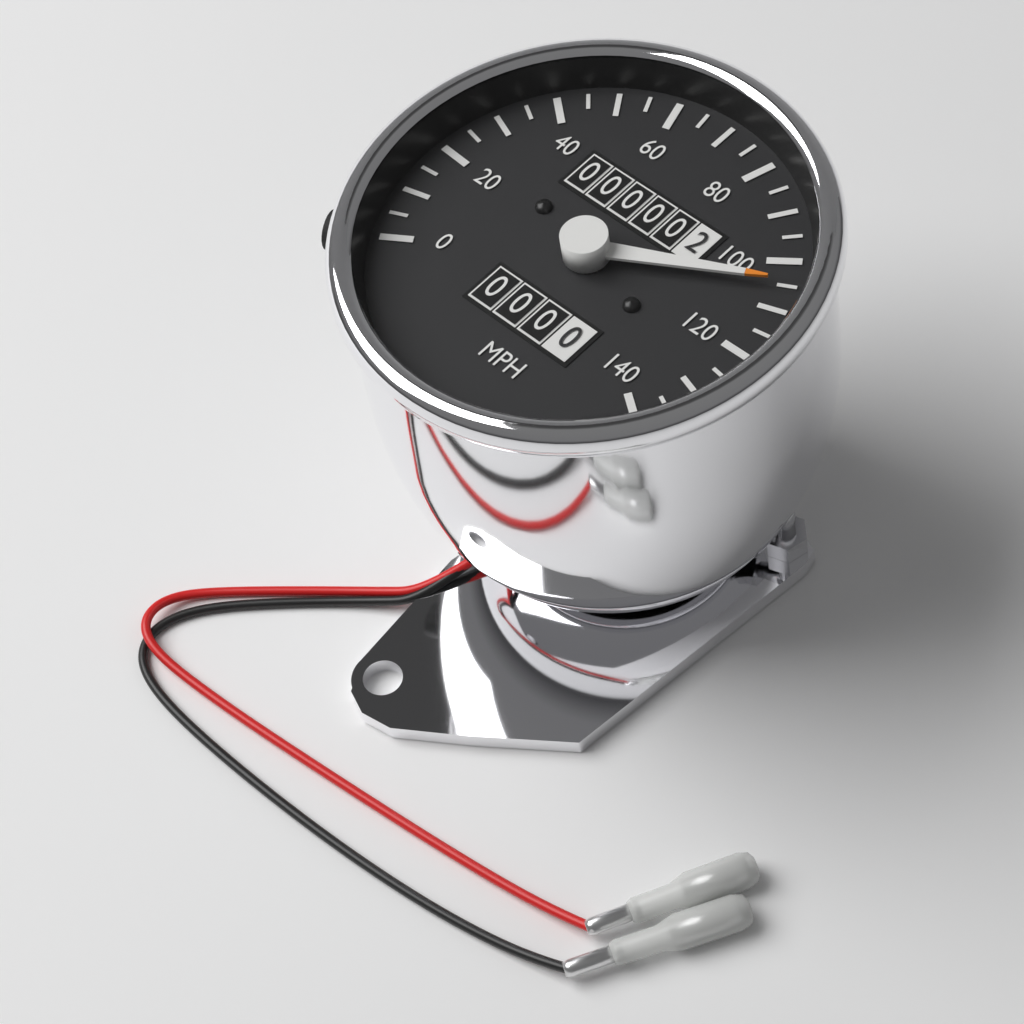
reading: 105 mph
